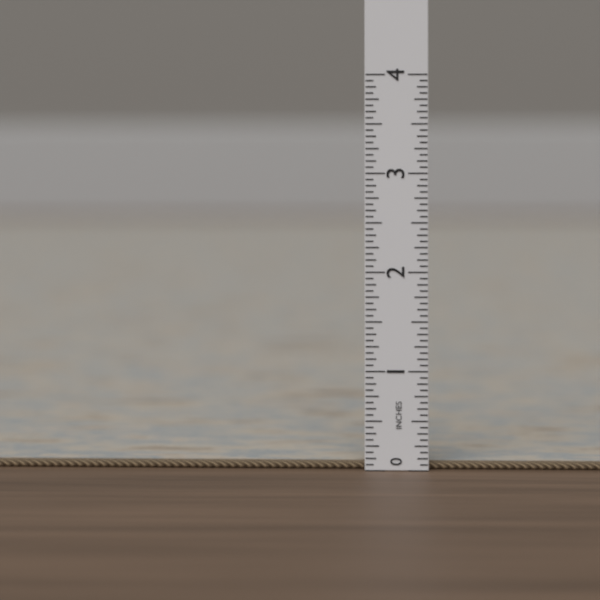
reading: 0.0625 in
